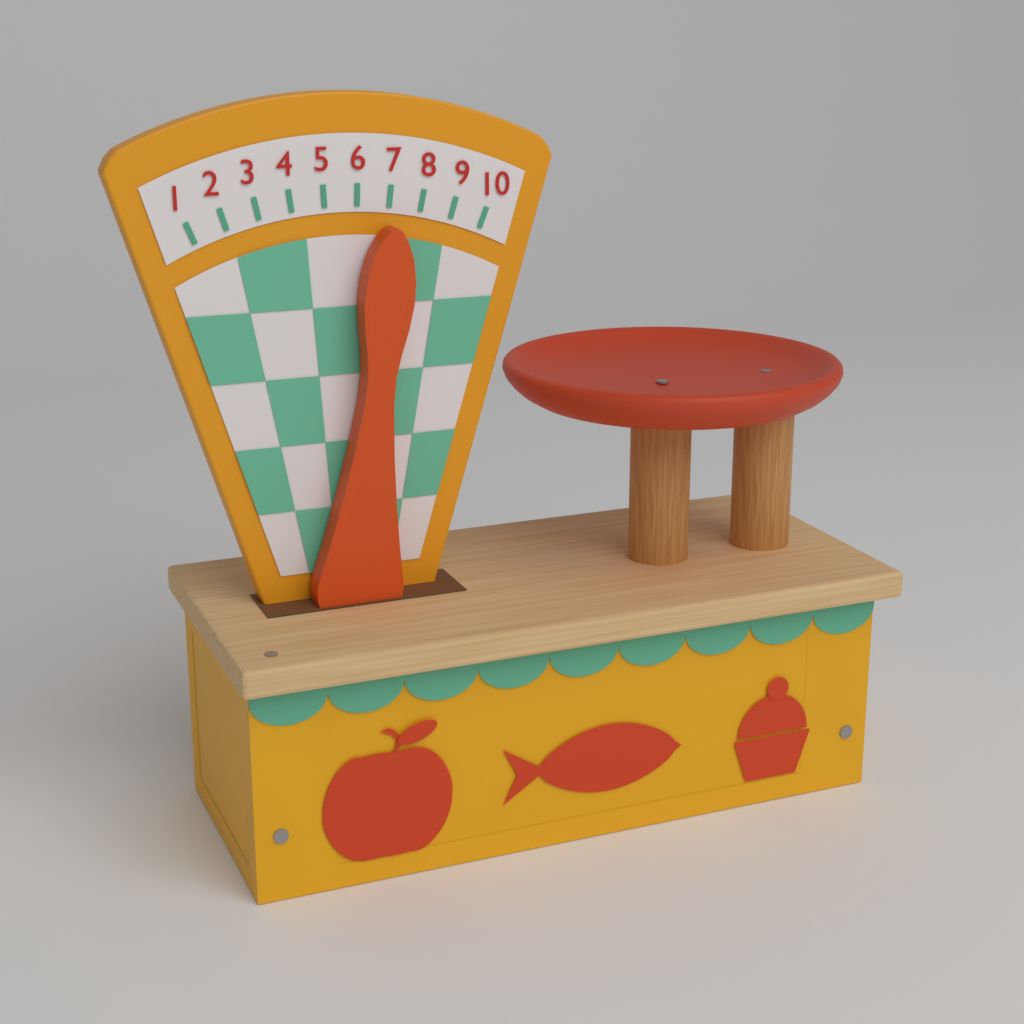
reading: 7 (no unit)
